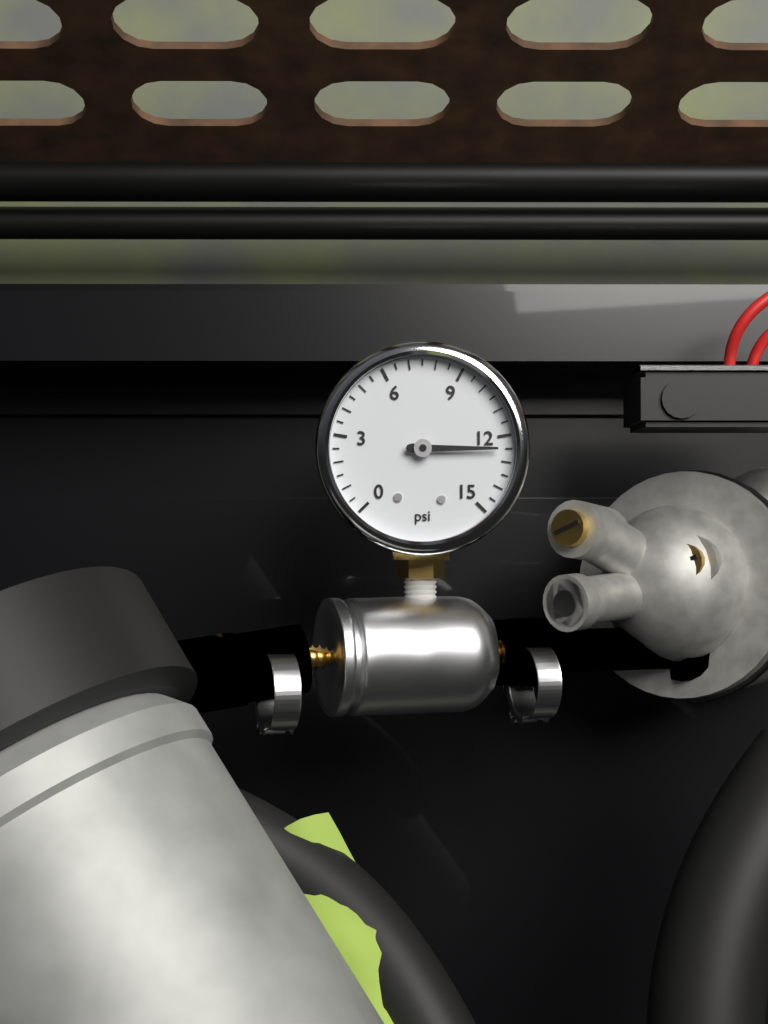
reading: 12.5 psi
